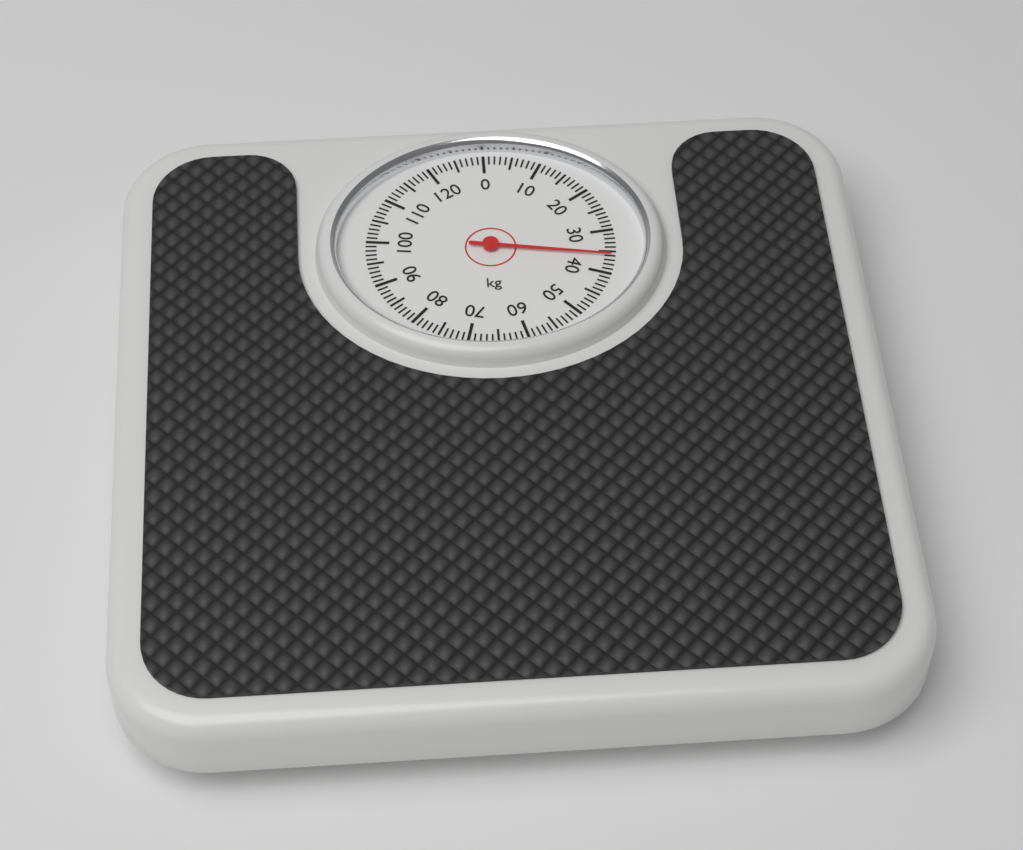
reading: 36 kg
